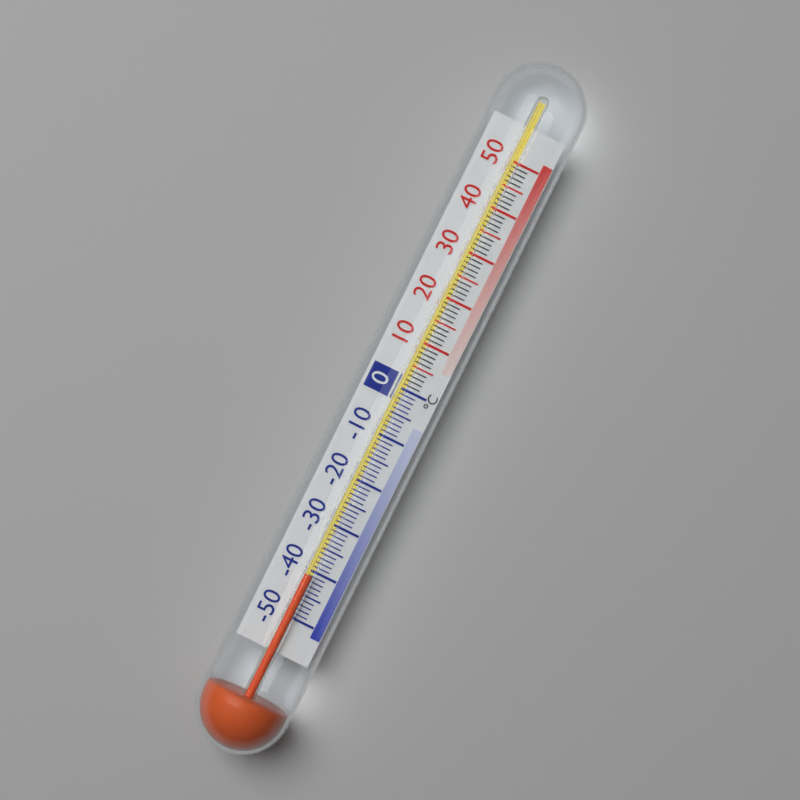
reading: -41 °C
